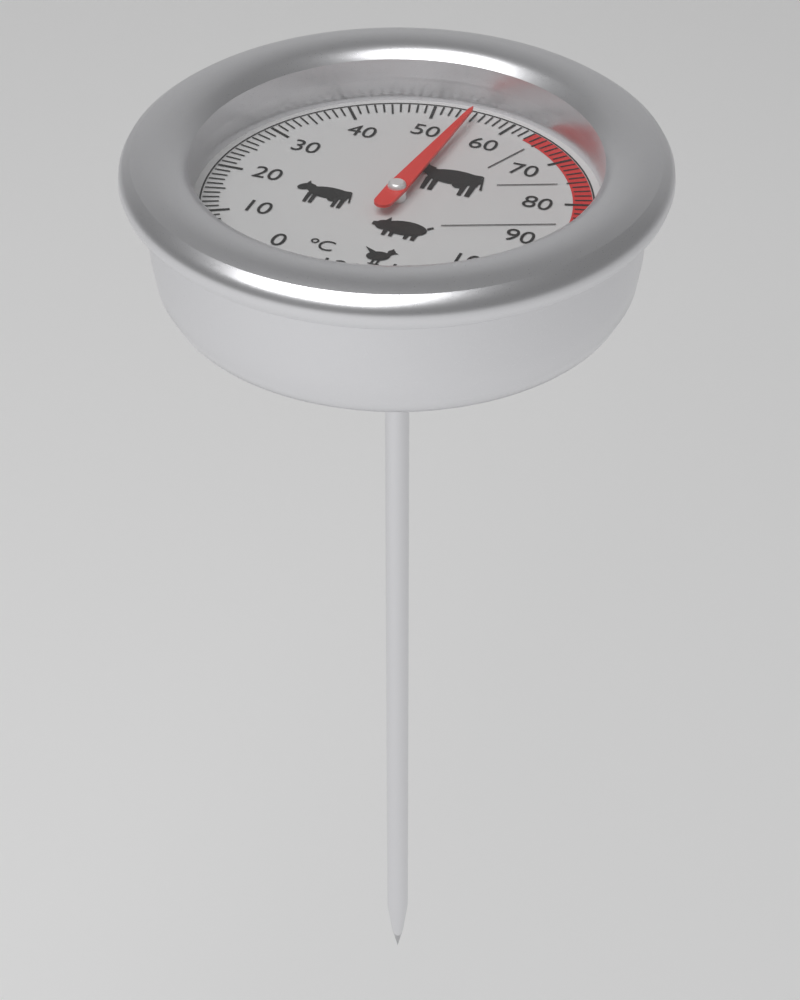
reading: 55 °C
